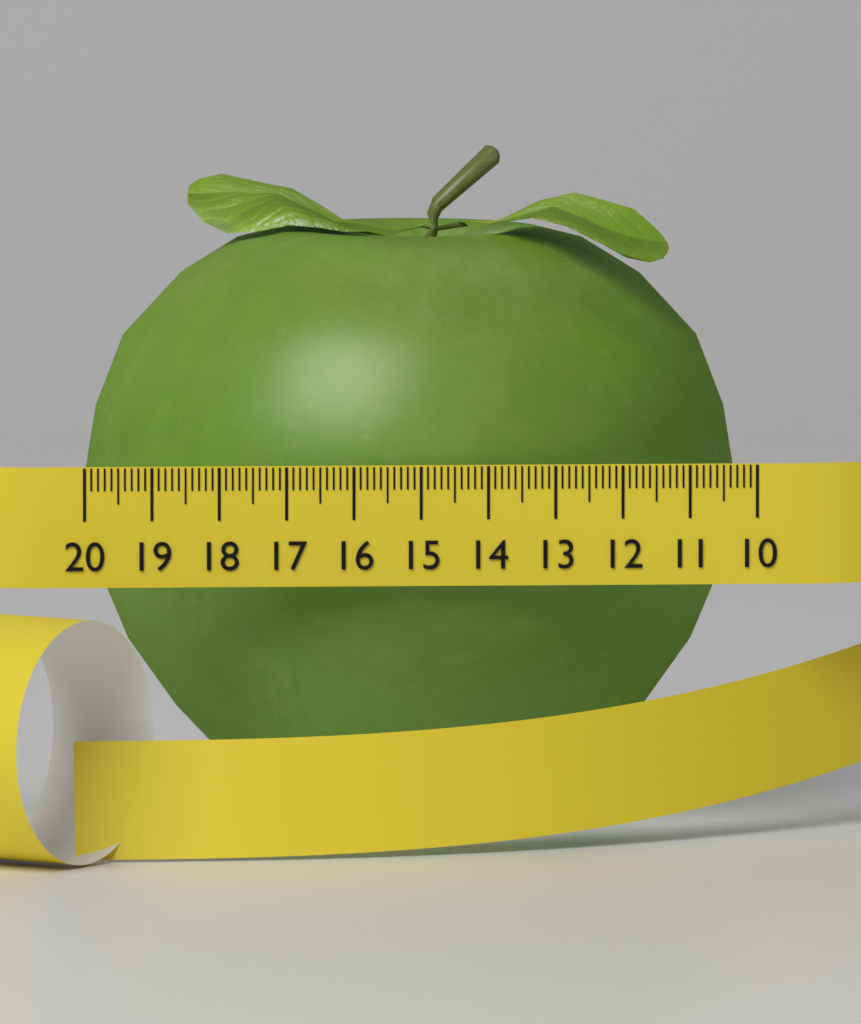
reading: 19.8 (no unit)
